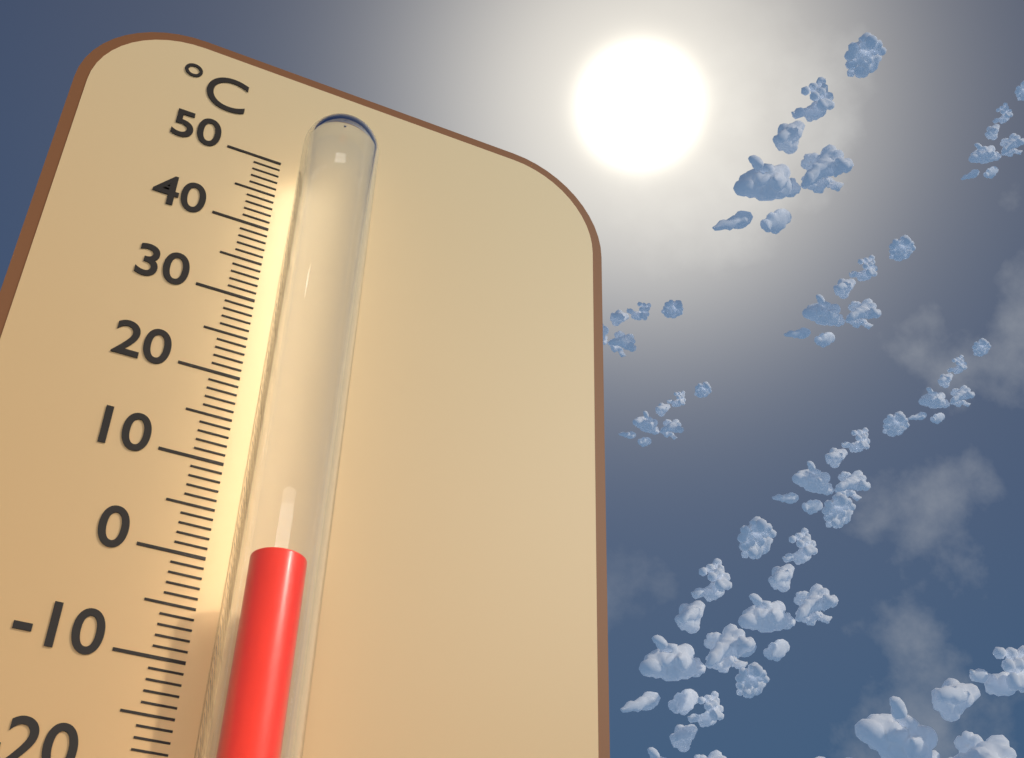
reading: -2 °C
